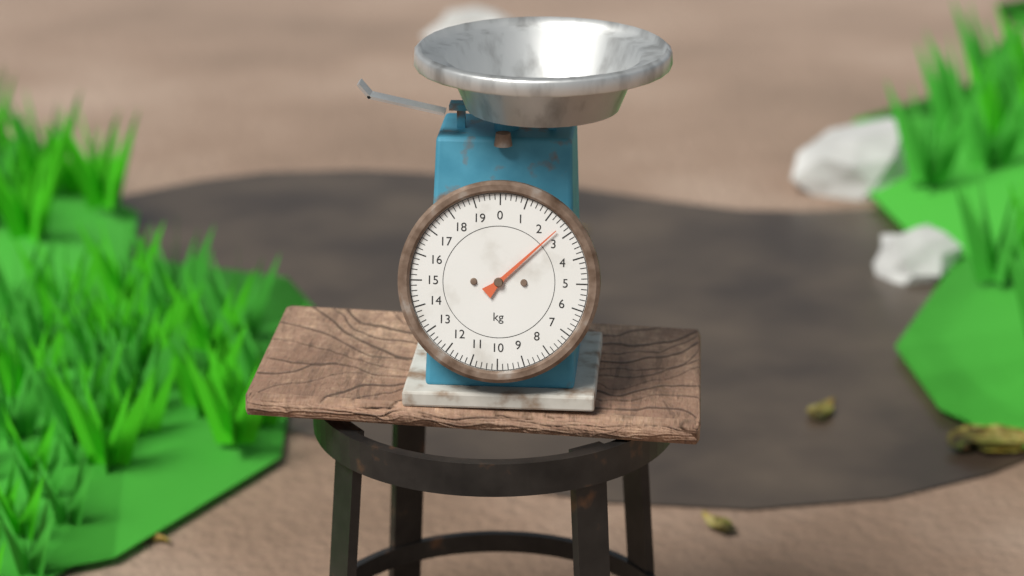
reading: 2.6 kg
